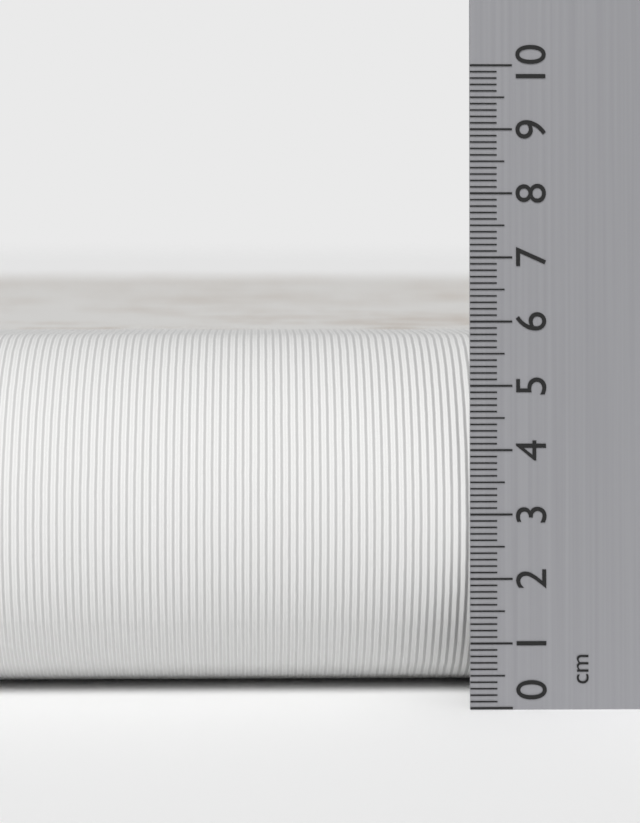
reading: 5.7 cm
